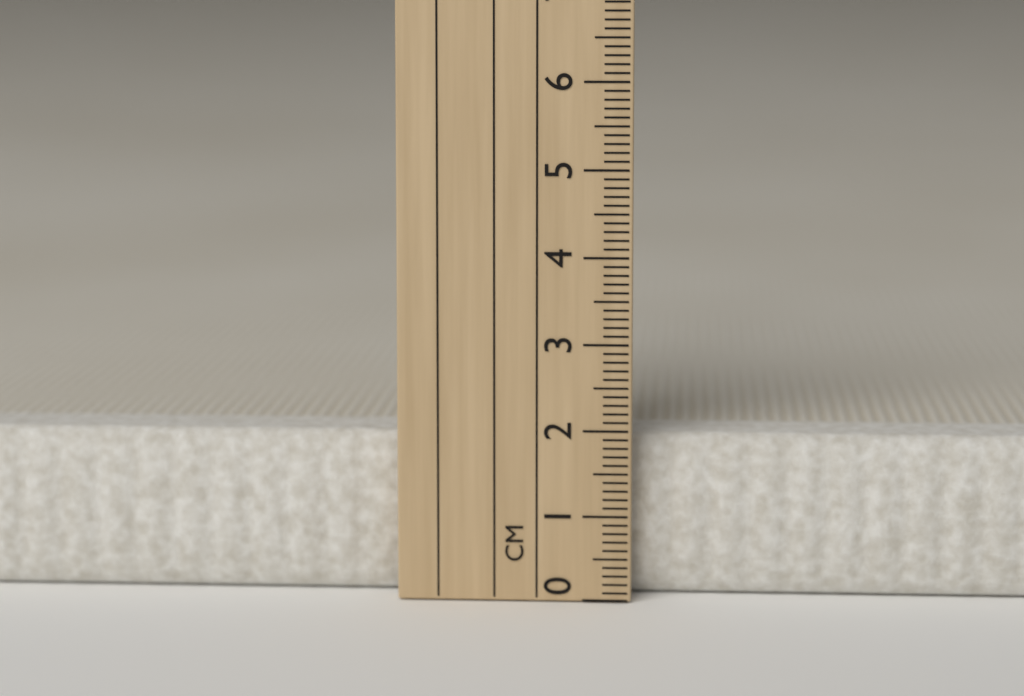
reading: 1.9 cm
